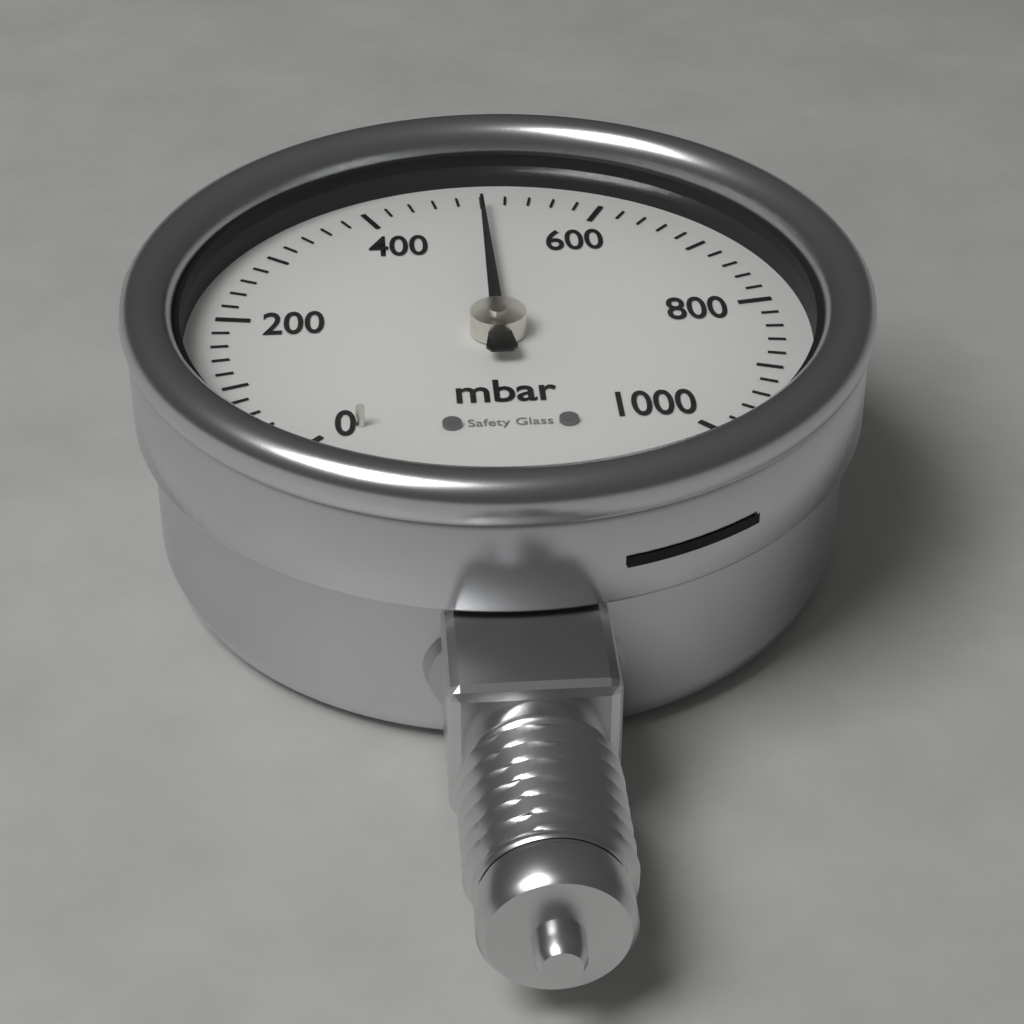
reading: 500 mbar
